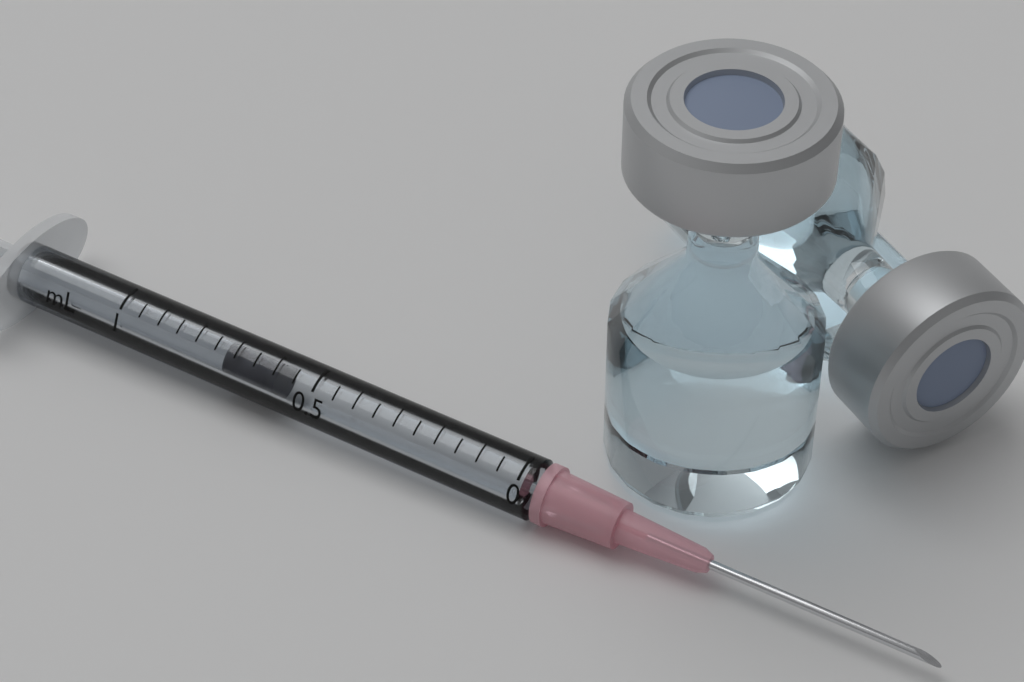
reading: 0.60 mL
